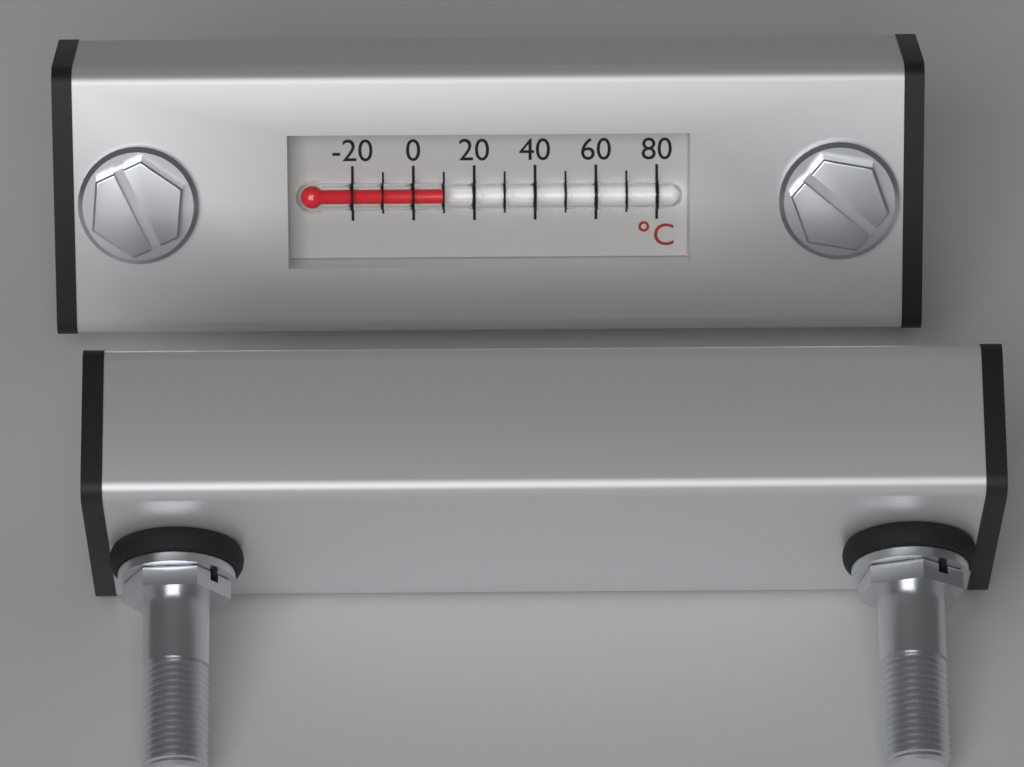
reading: 10 °C
